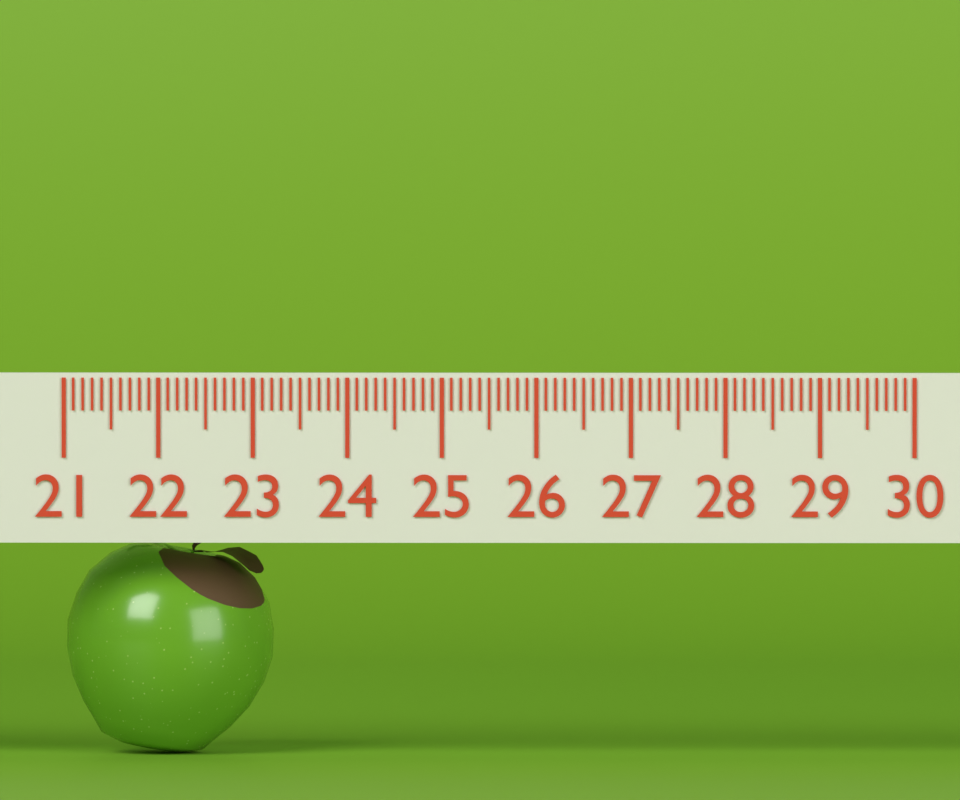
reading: 23.2 (no unit)
